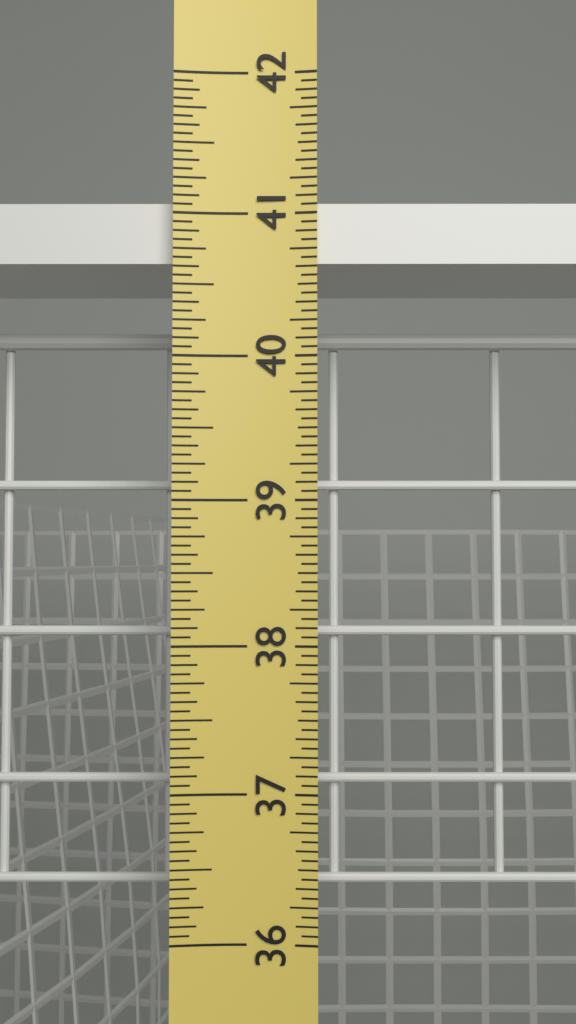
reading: 41.1250 in
